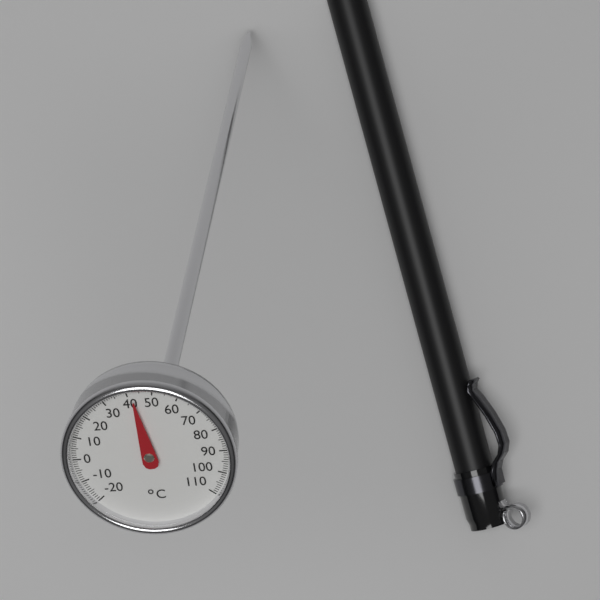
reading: 42 °C
